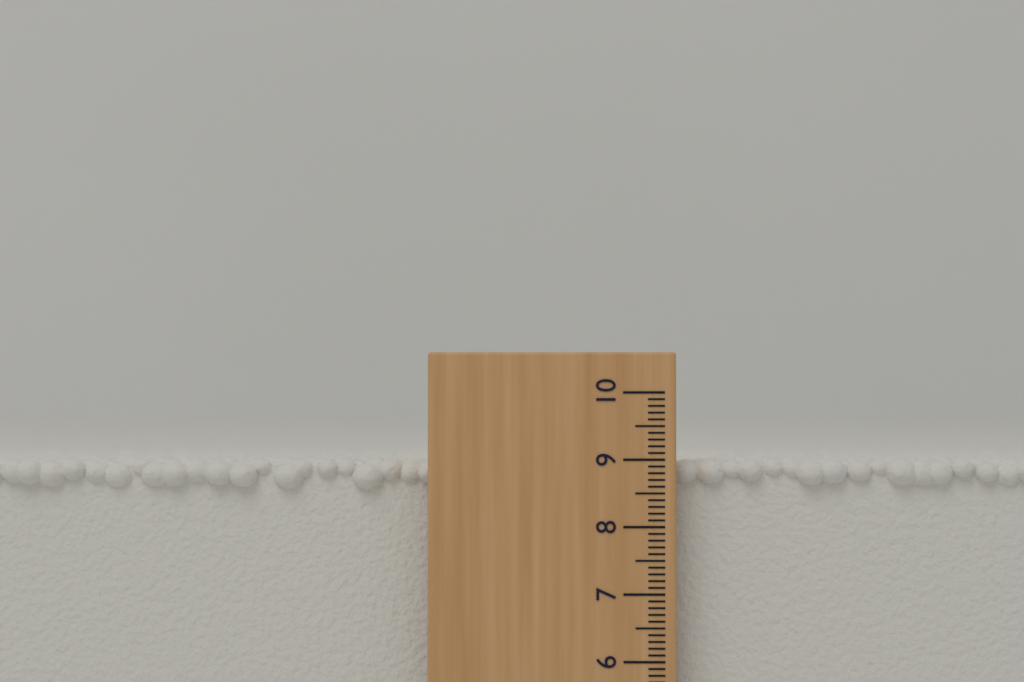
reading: 9.0 (no unit)
